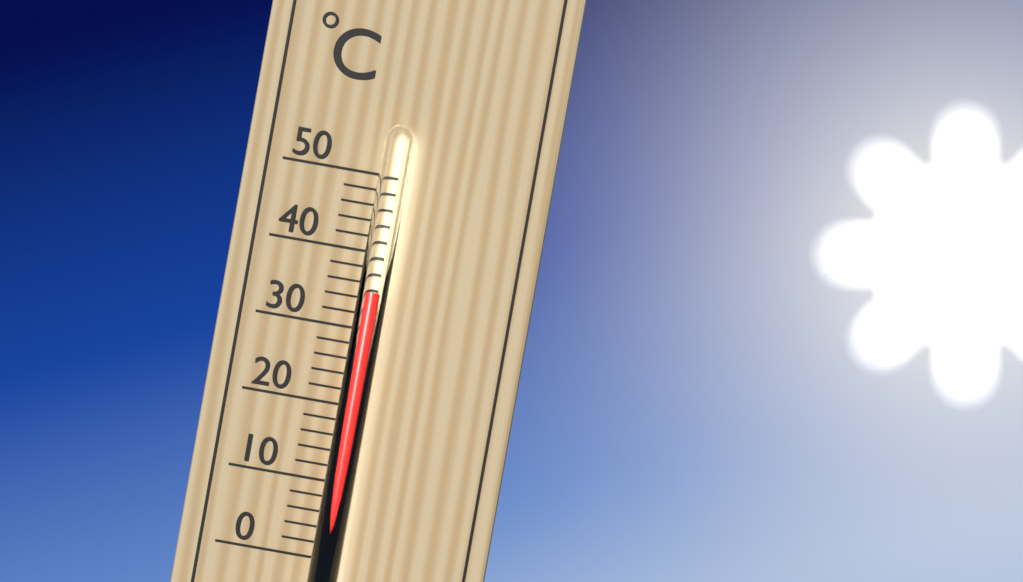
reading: 35 °C
